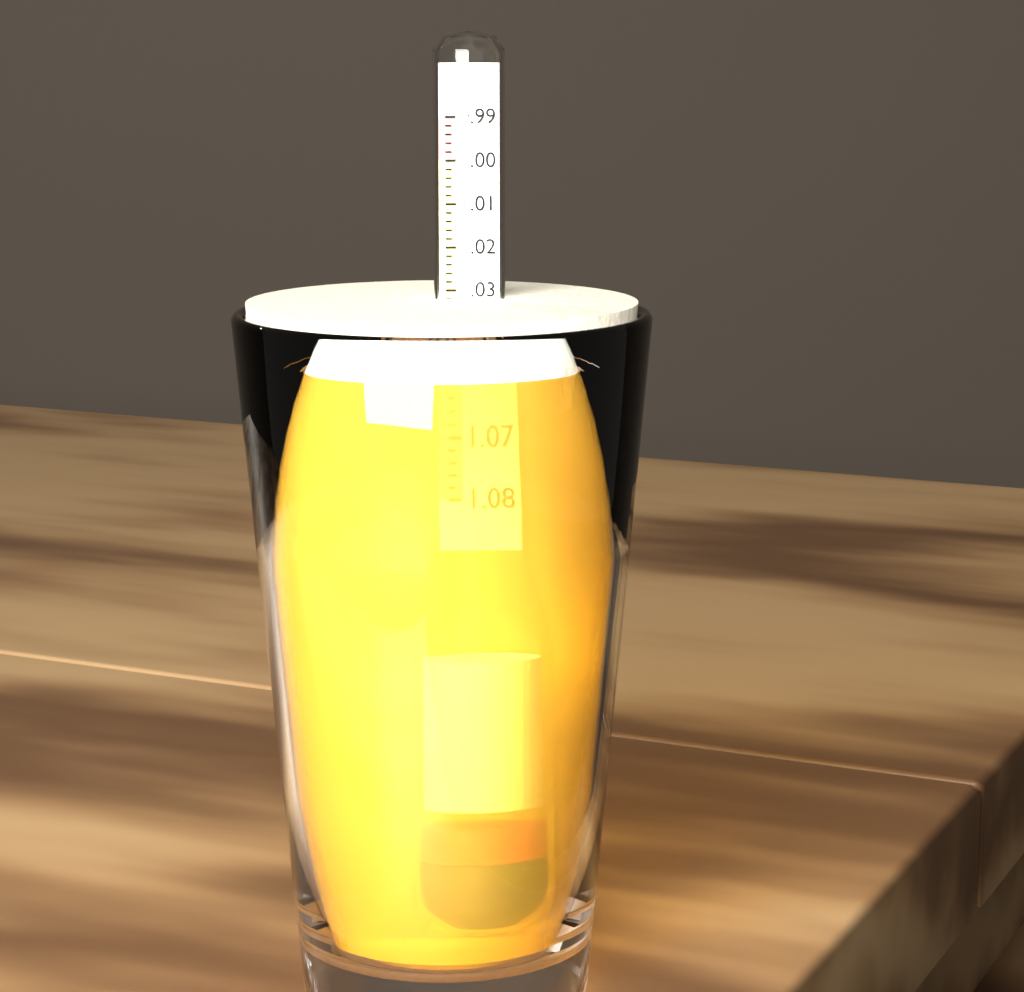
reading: 1.032 (no unit)
